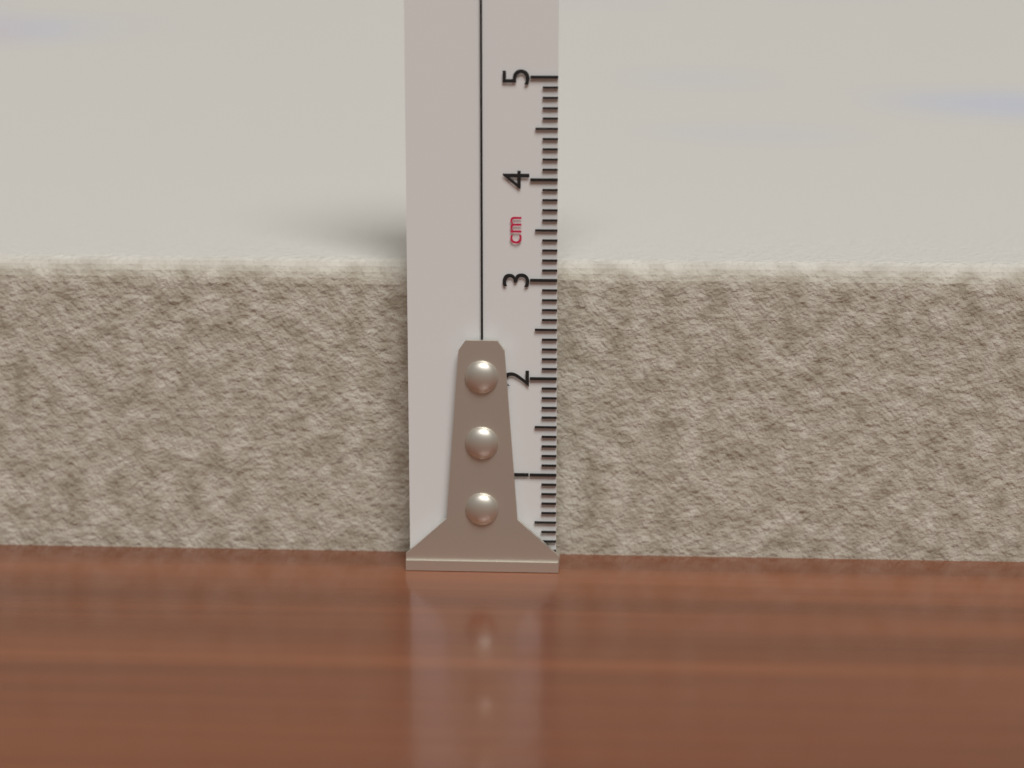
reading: 3.1 cm
